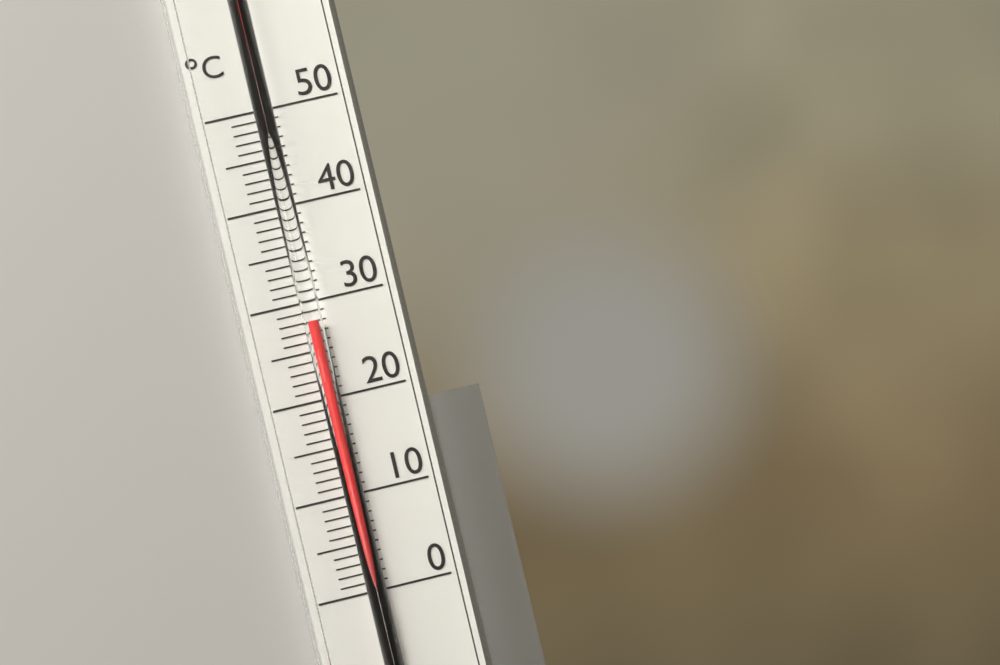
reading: 28 °C
